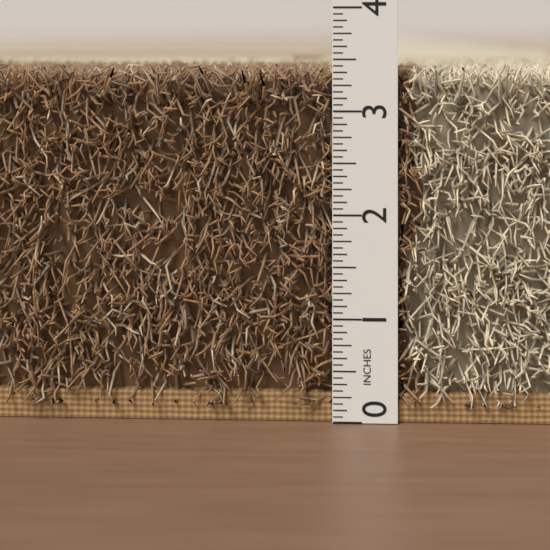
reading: 3.4375 in
